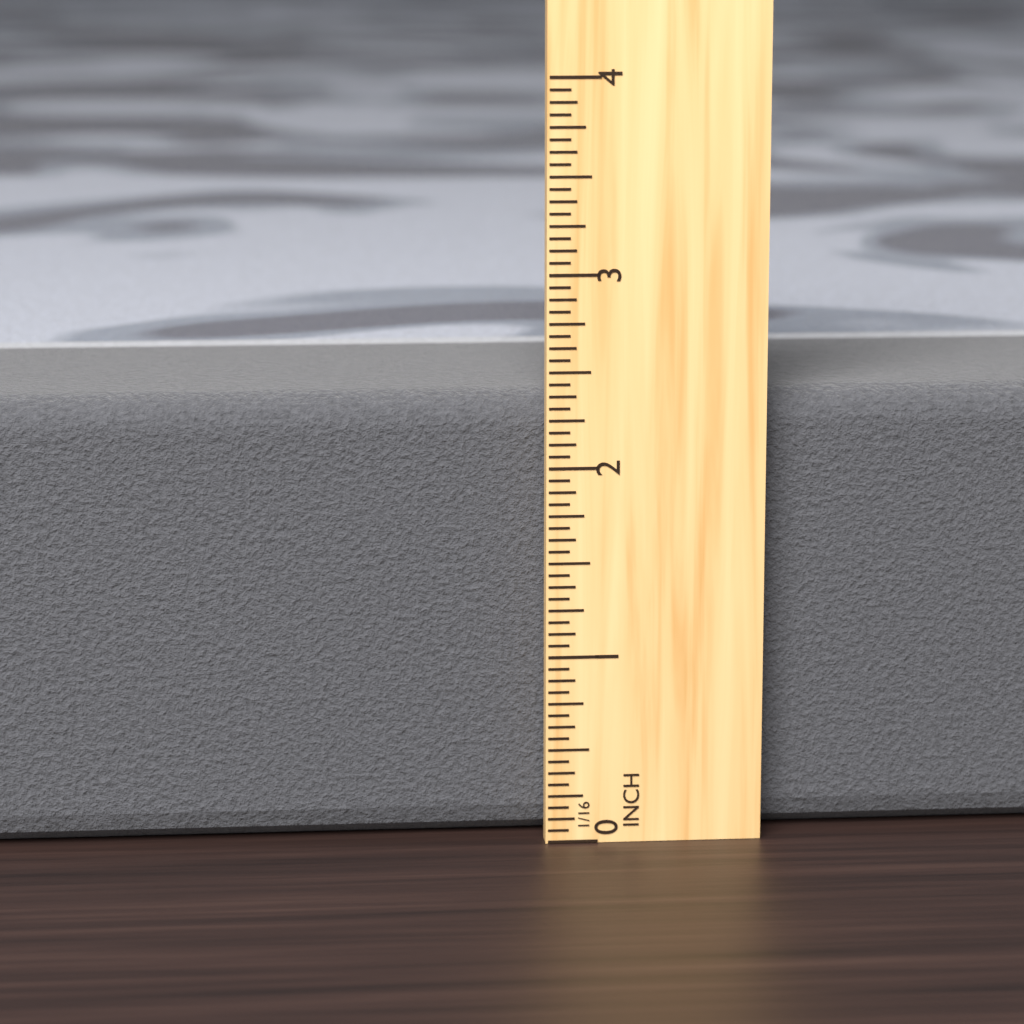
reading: 2.3750 in
